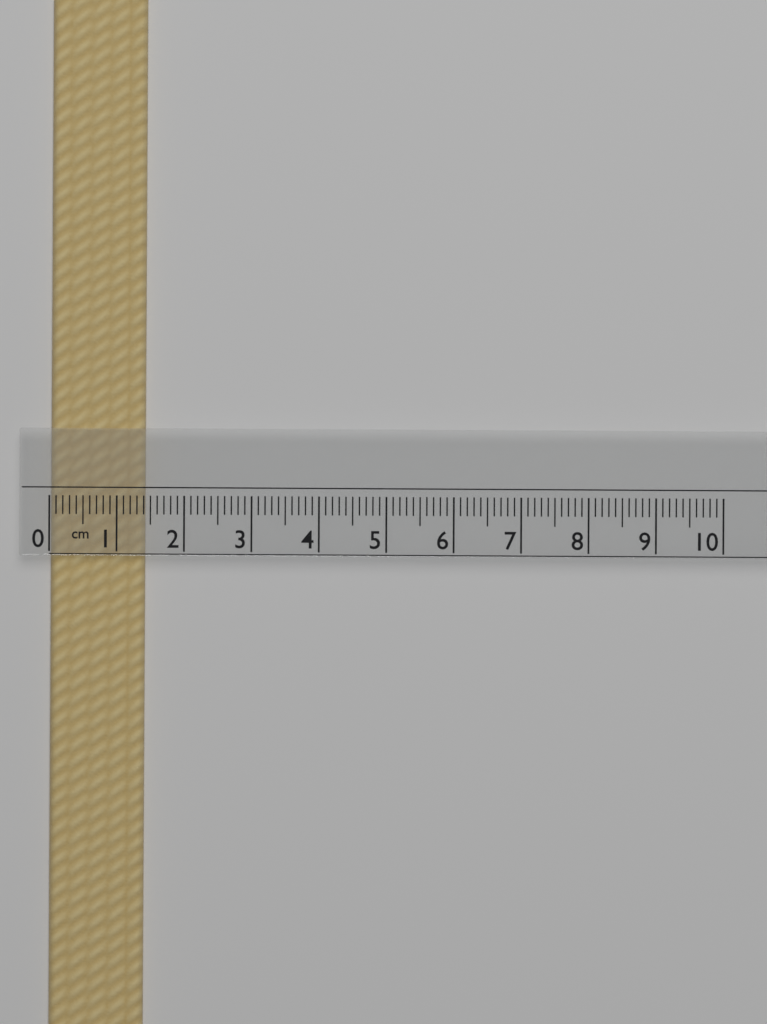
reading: 1.4 cm
